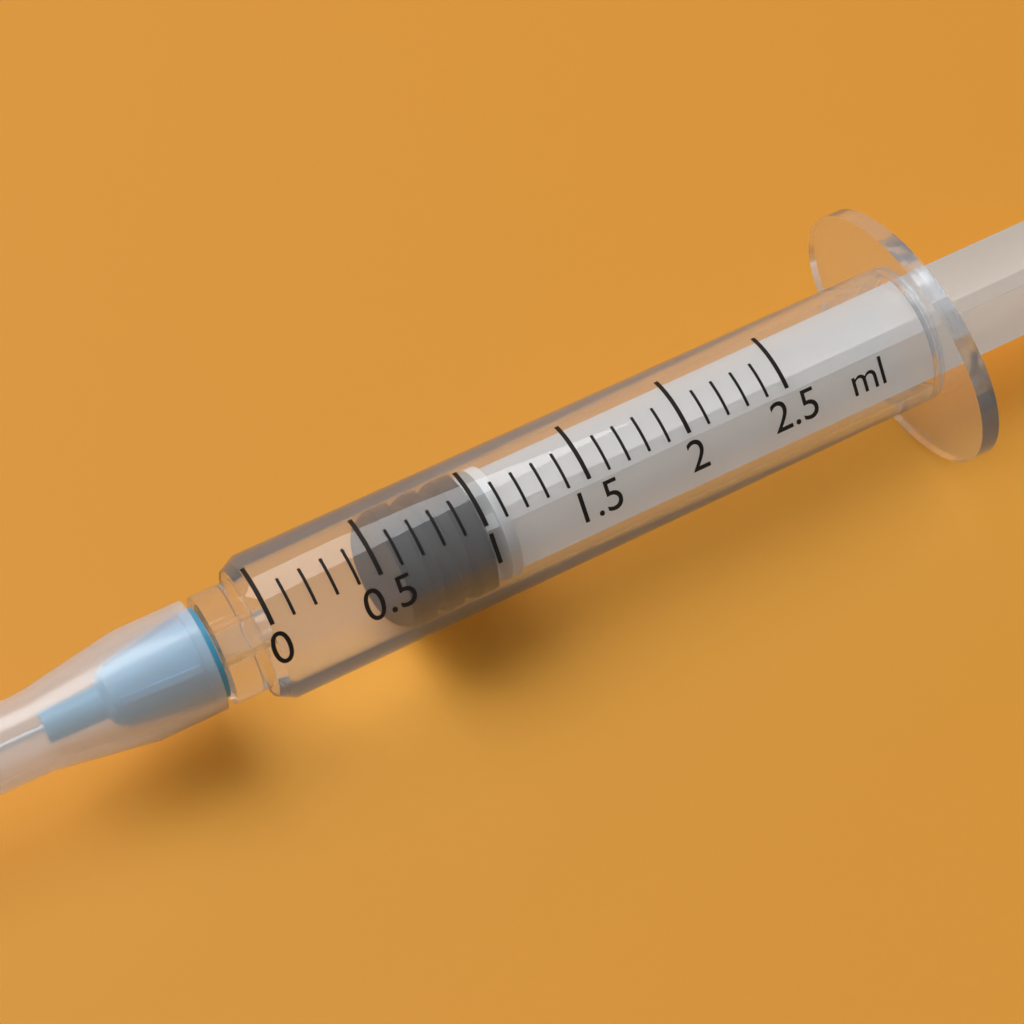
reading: 0.6 ml
